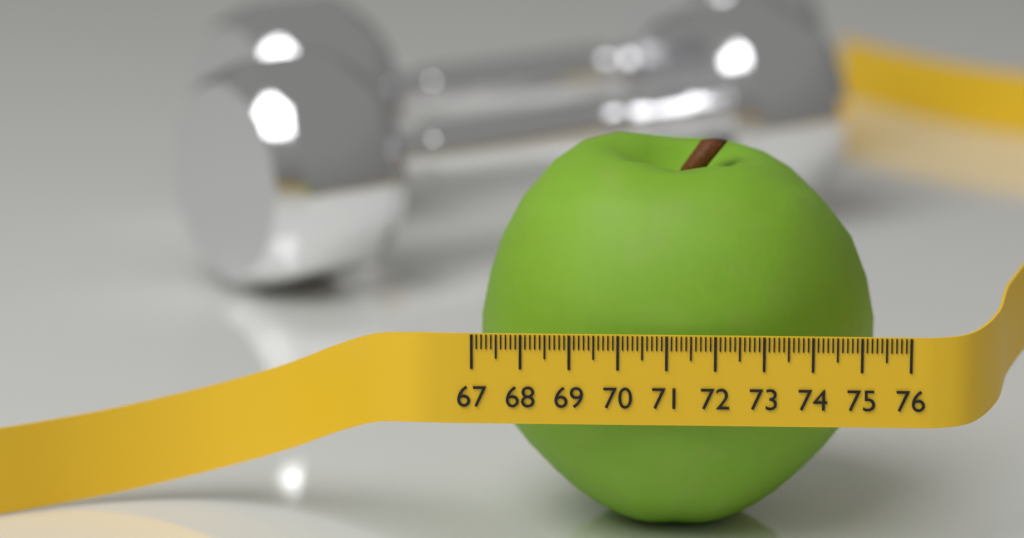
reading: 75.4 (no unit)
